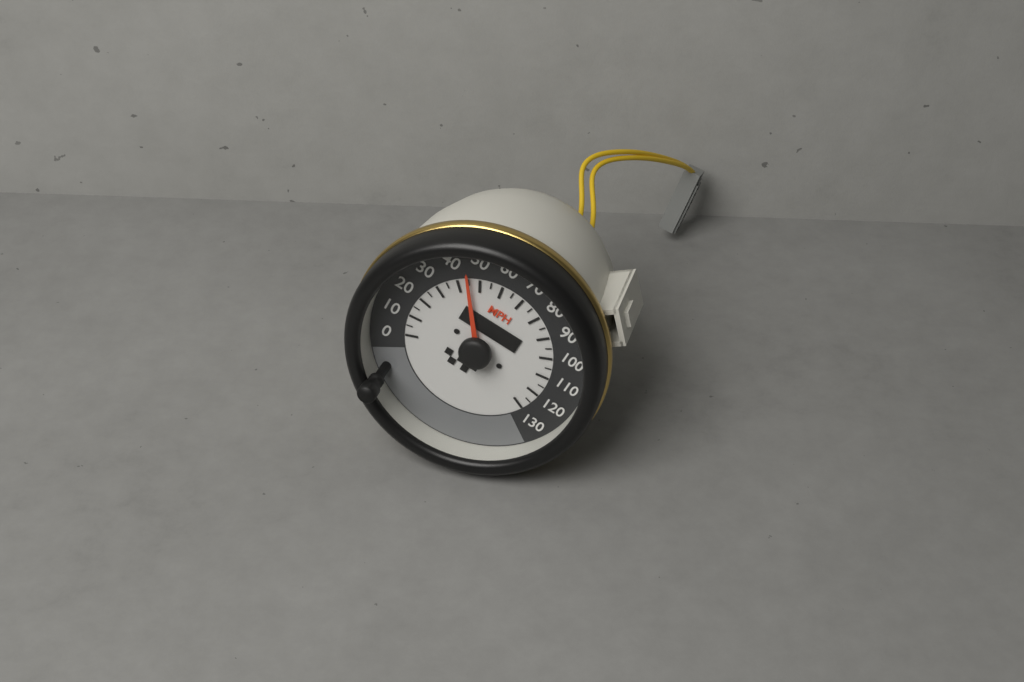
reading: 45 MPH
